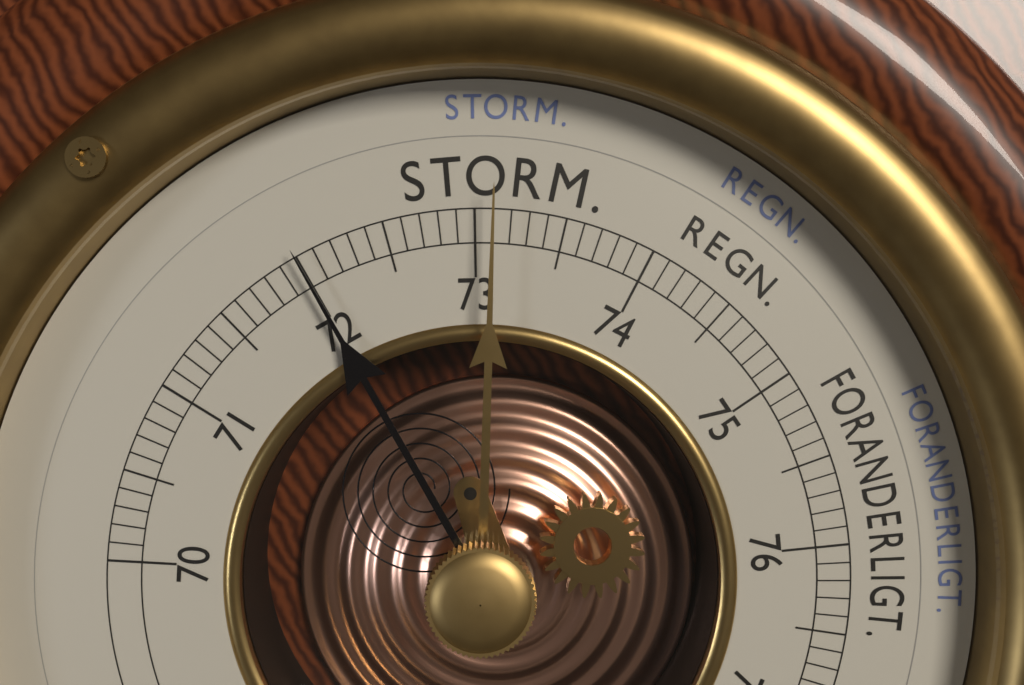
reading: 72.0 cm
